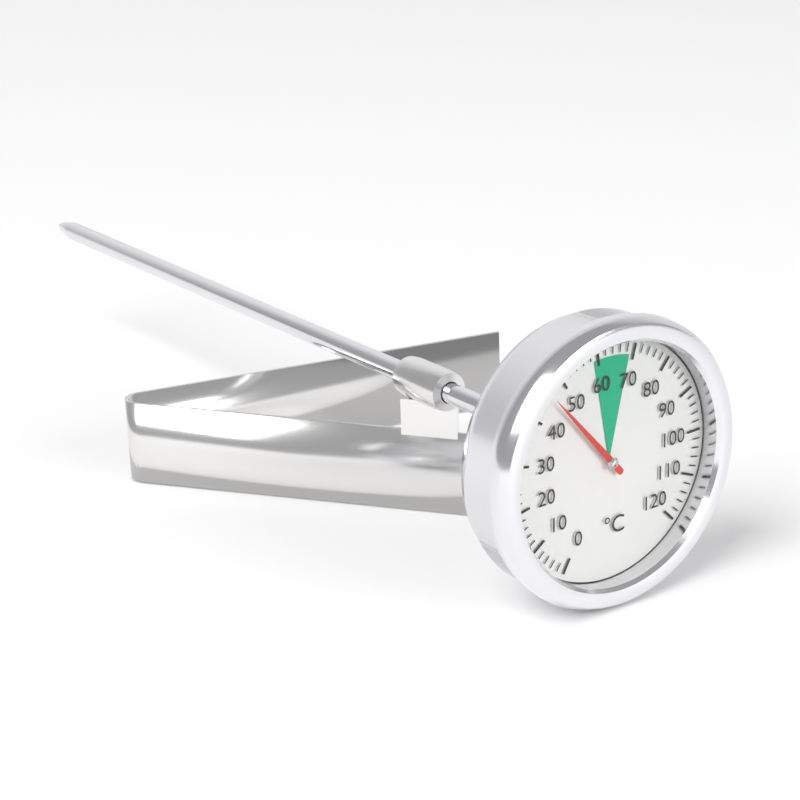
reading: 46 °C
